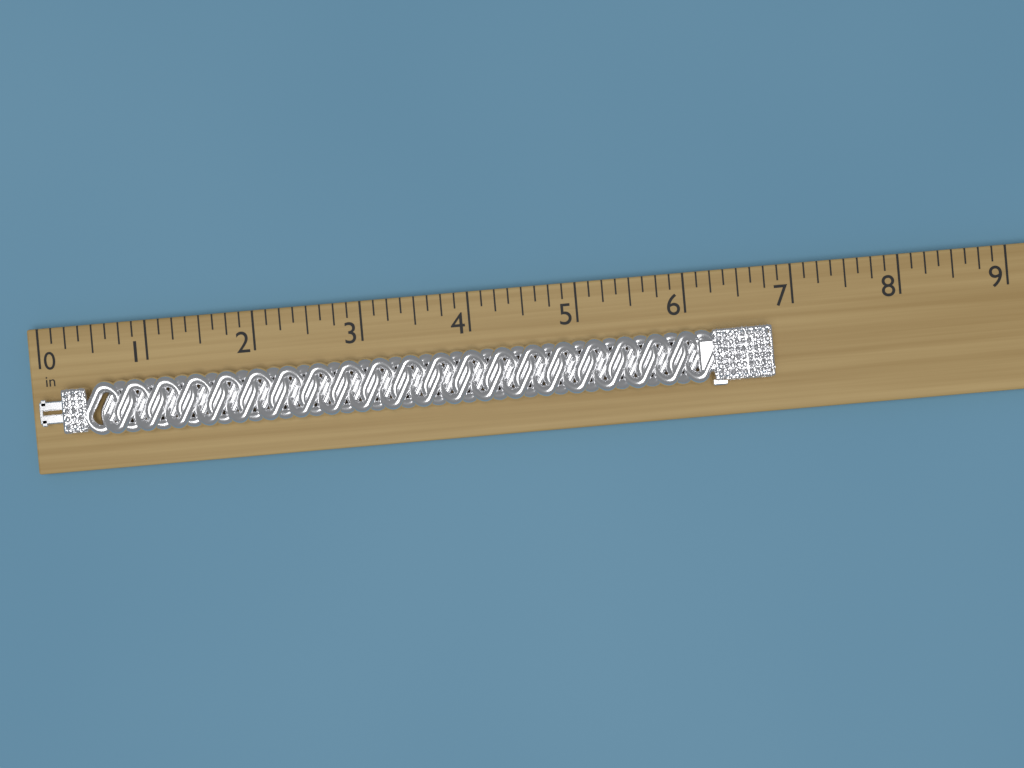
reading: 6.750 in
